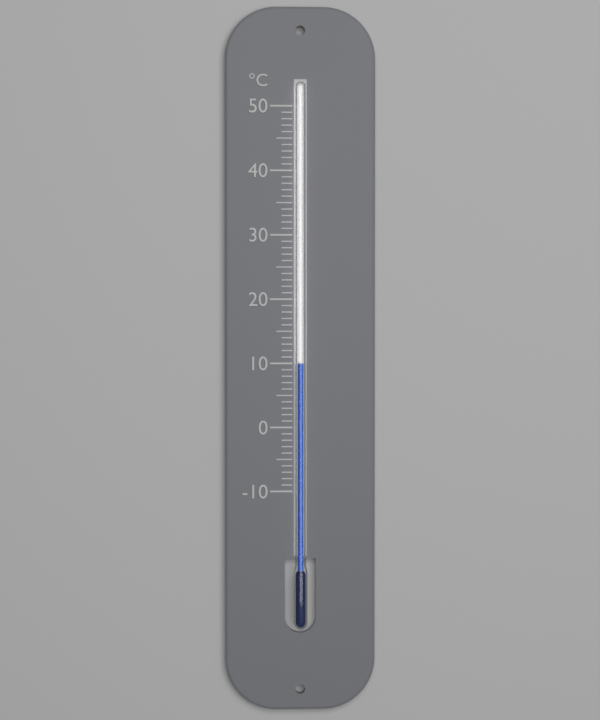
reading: 10 °C
